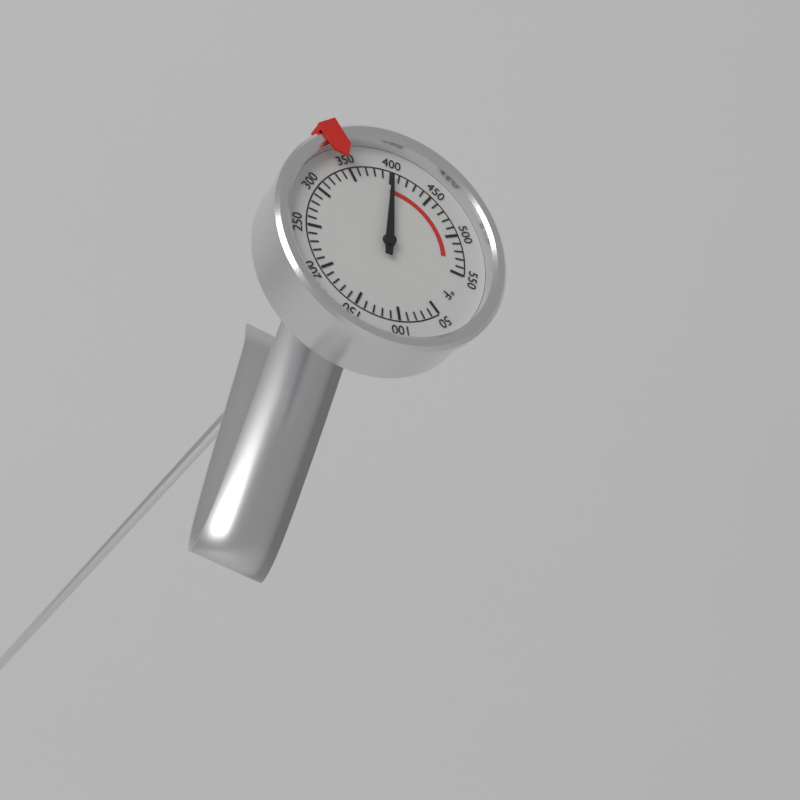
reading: 400 °F
